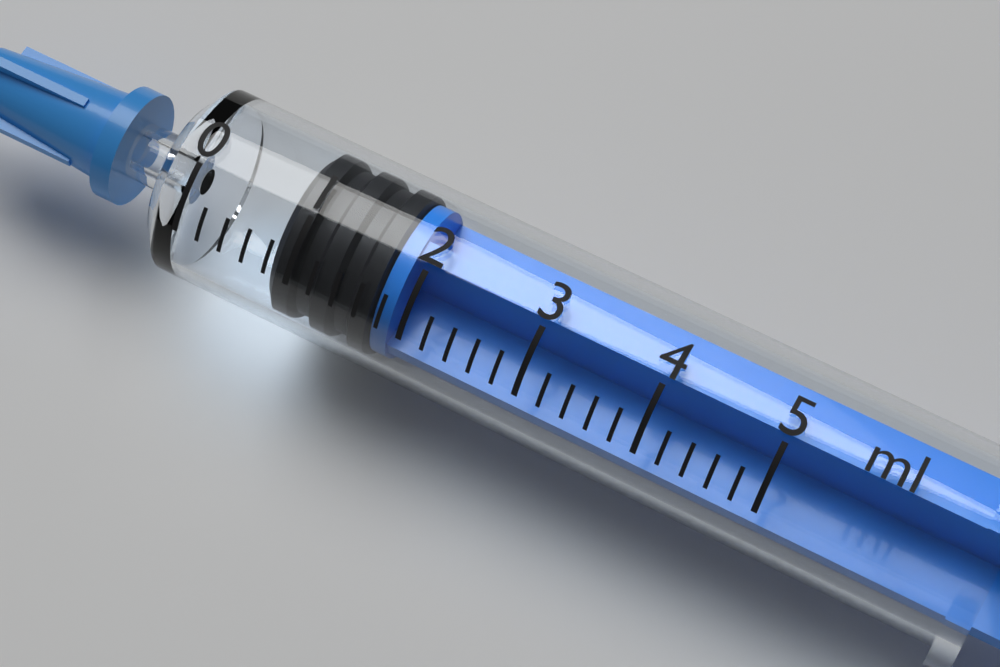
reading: 0.8 ml
